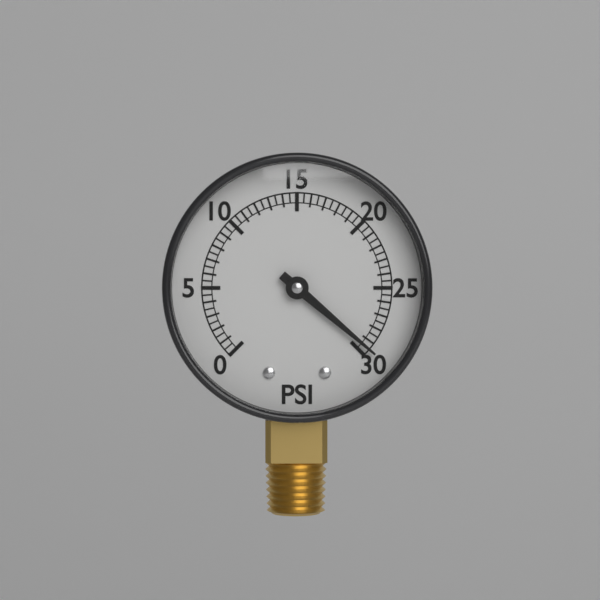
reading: 29.5 psi
